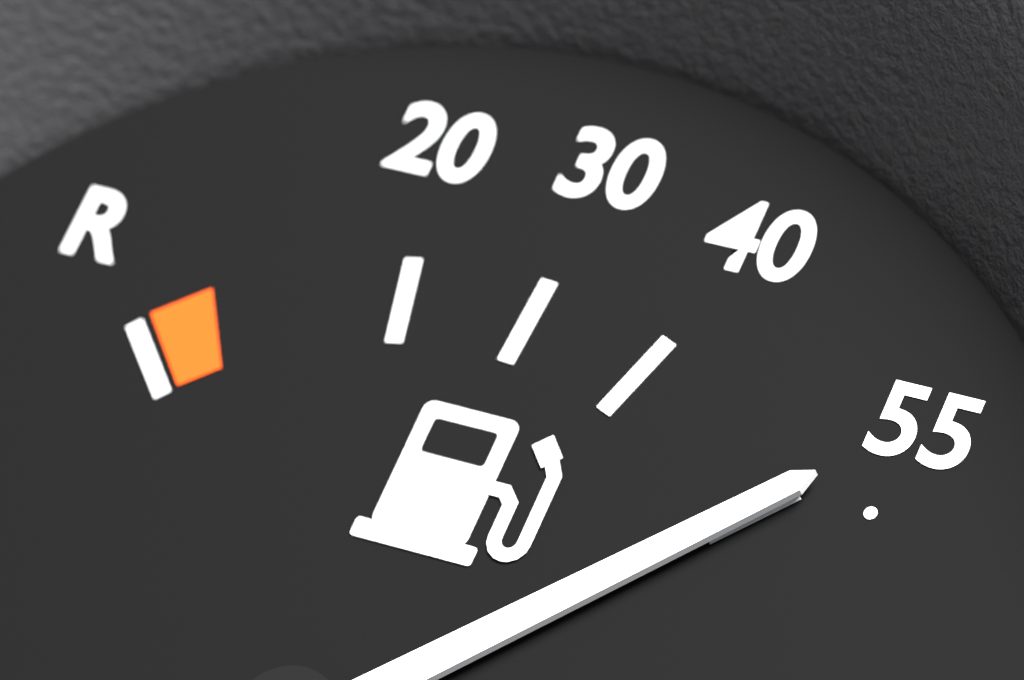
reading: 55 (no unit)
